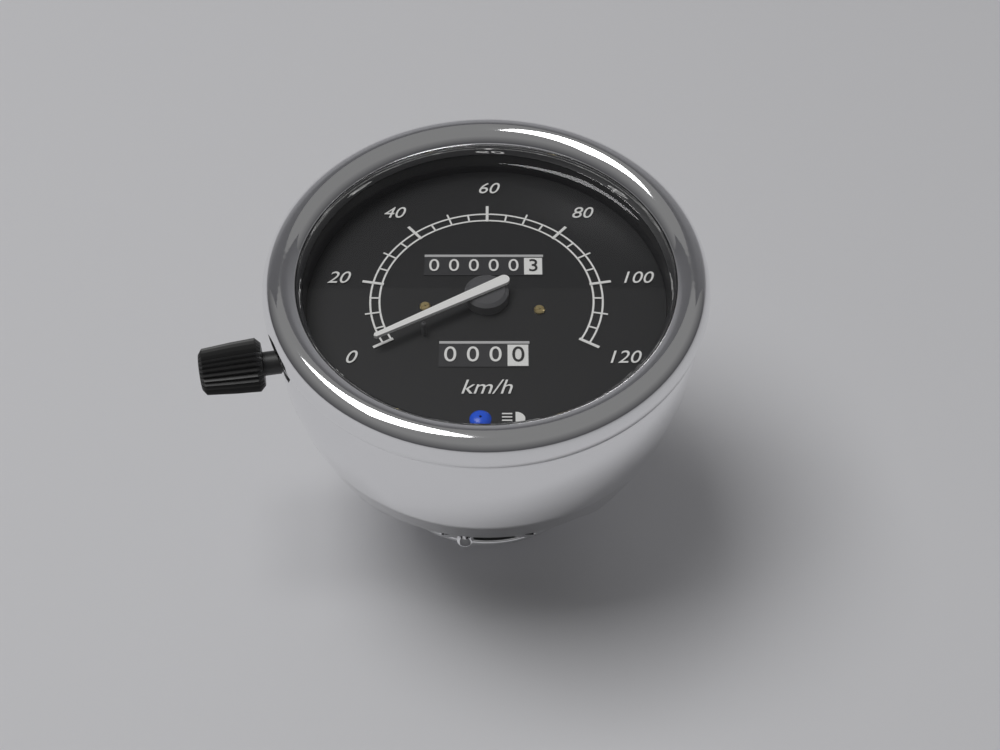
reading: 0 km/h
